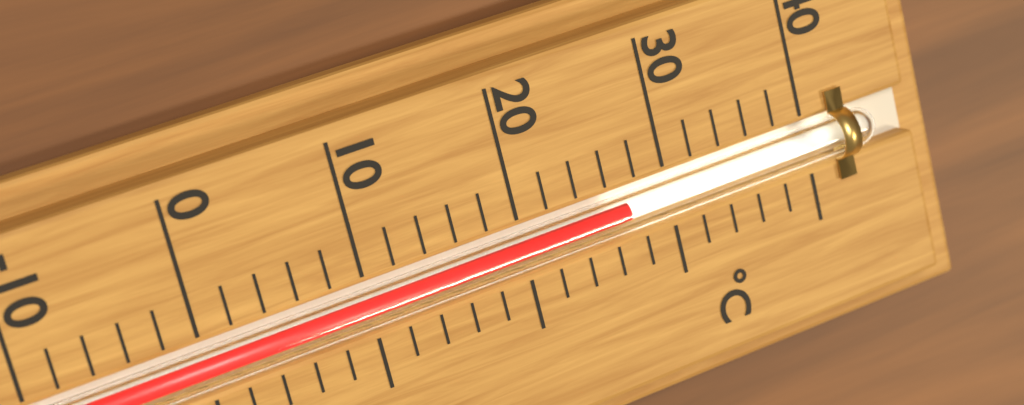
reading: 27 °C
